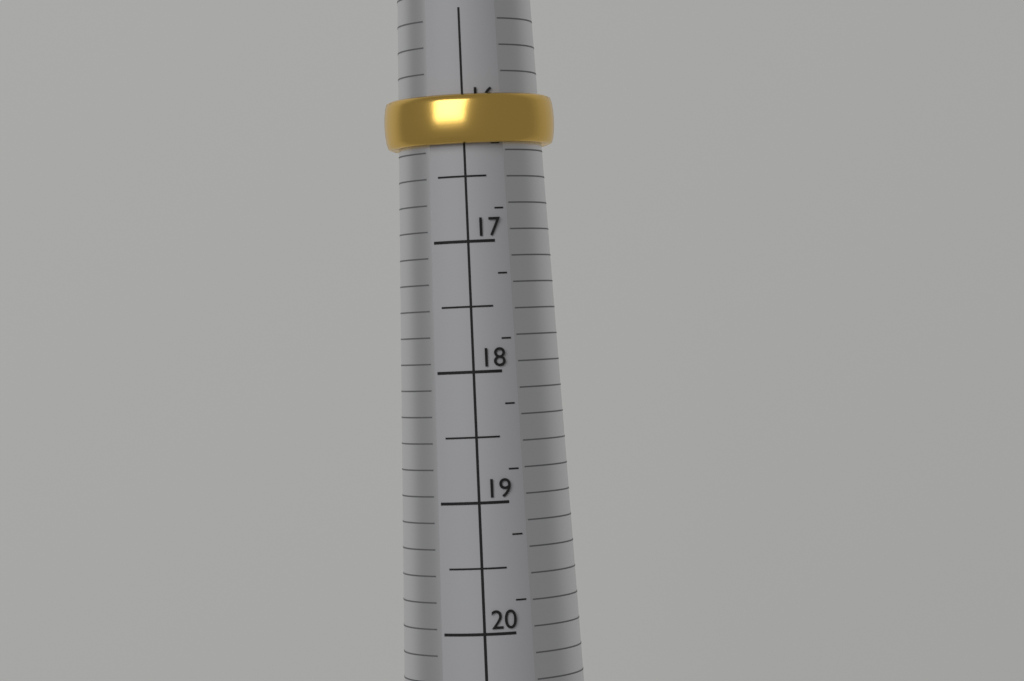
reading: 16.25 (no unit)
